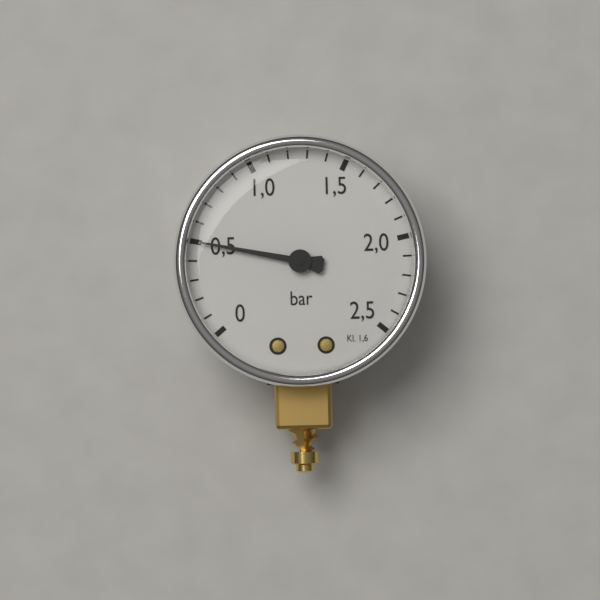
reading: 0.5 bar
